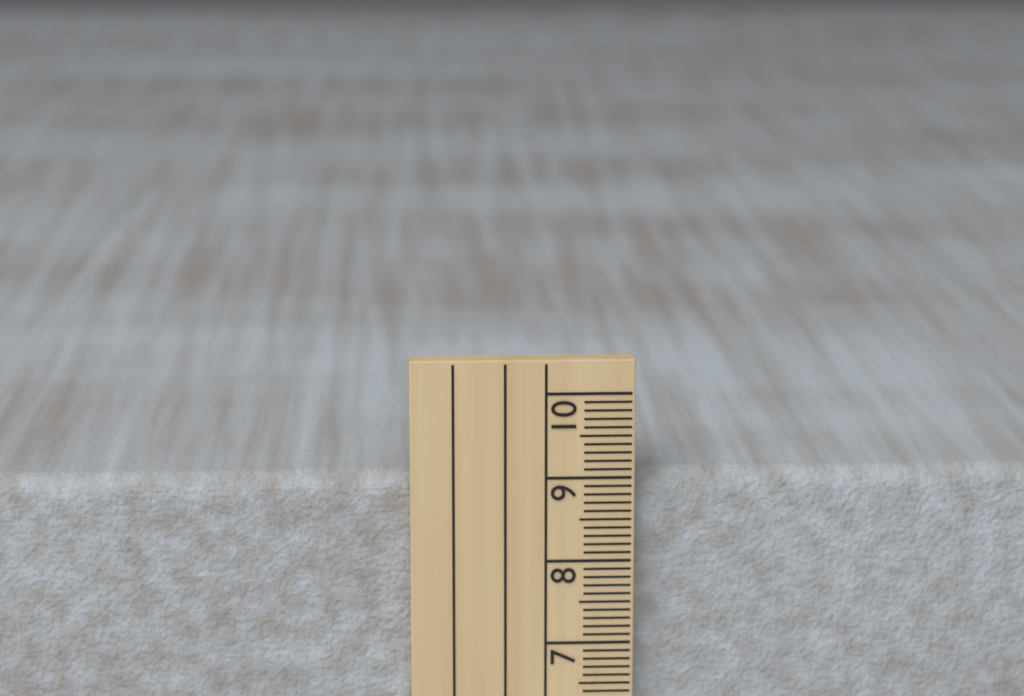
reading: 9.0 cm
